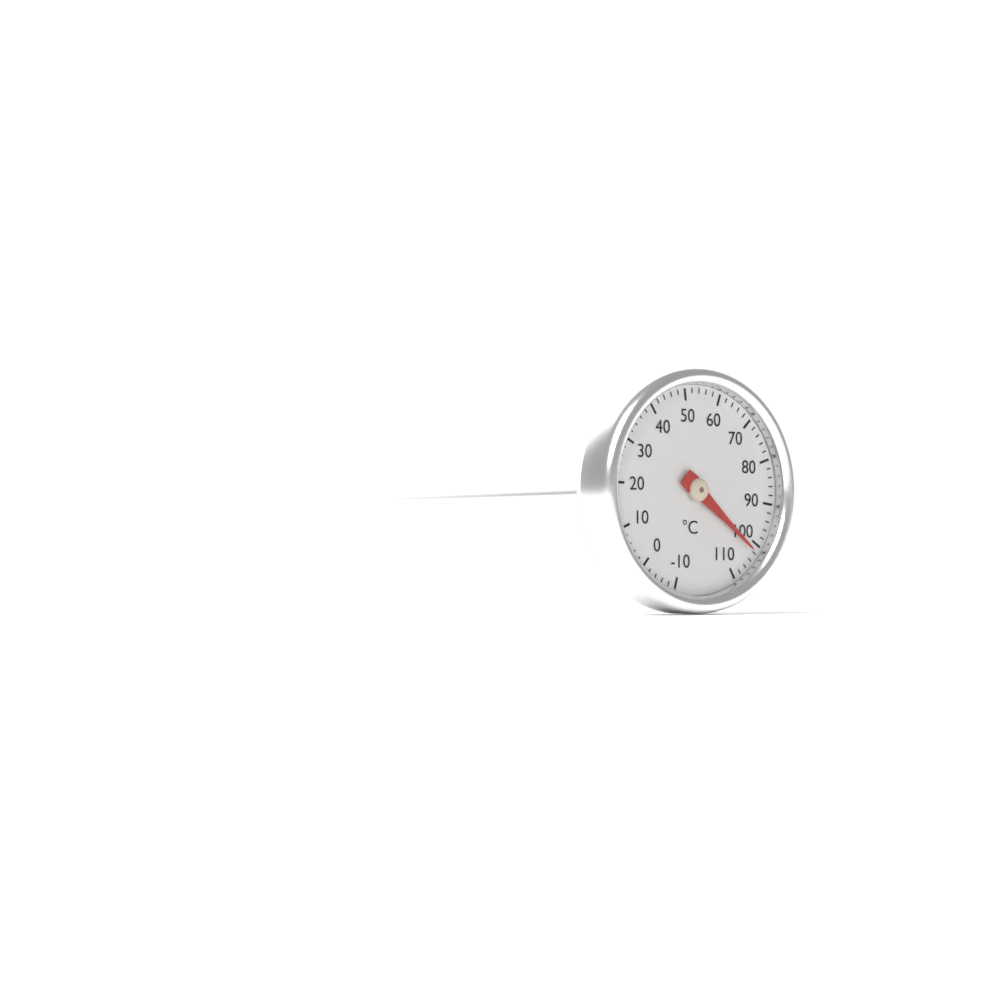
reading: 102 °C
